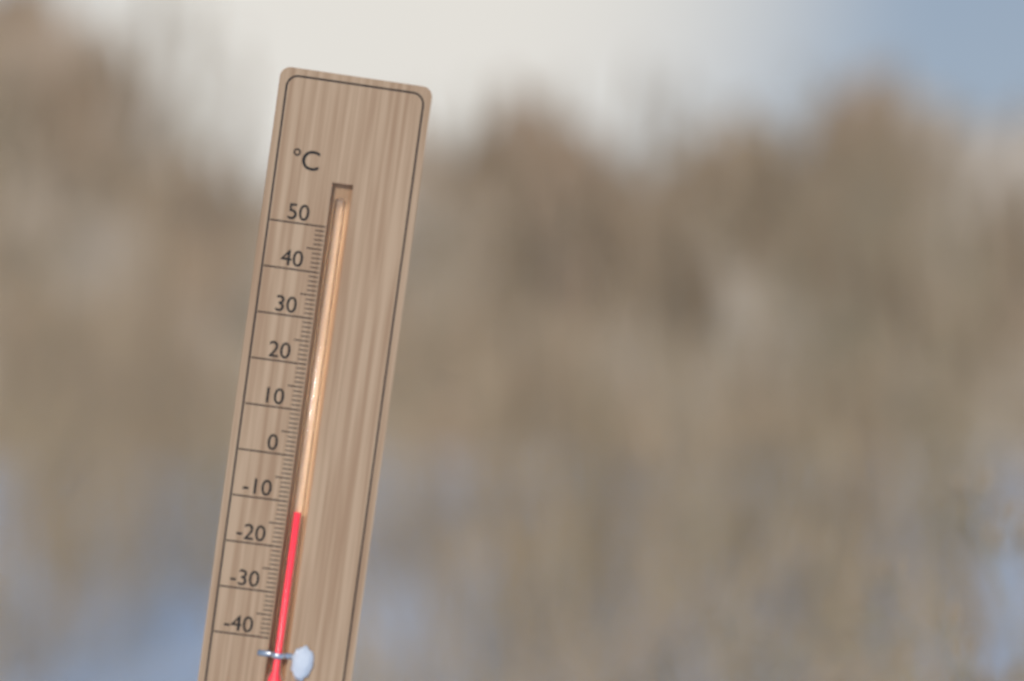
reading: -12 °C
